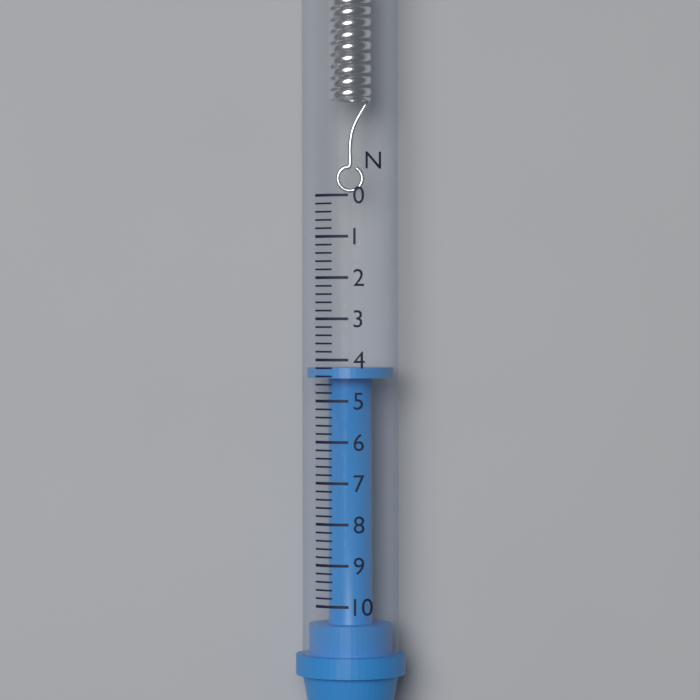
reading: 4.2 N
